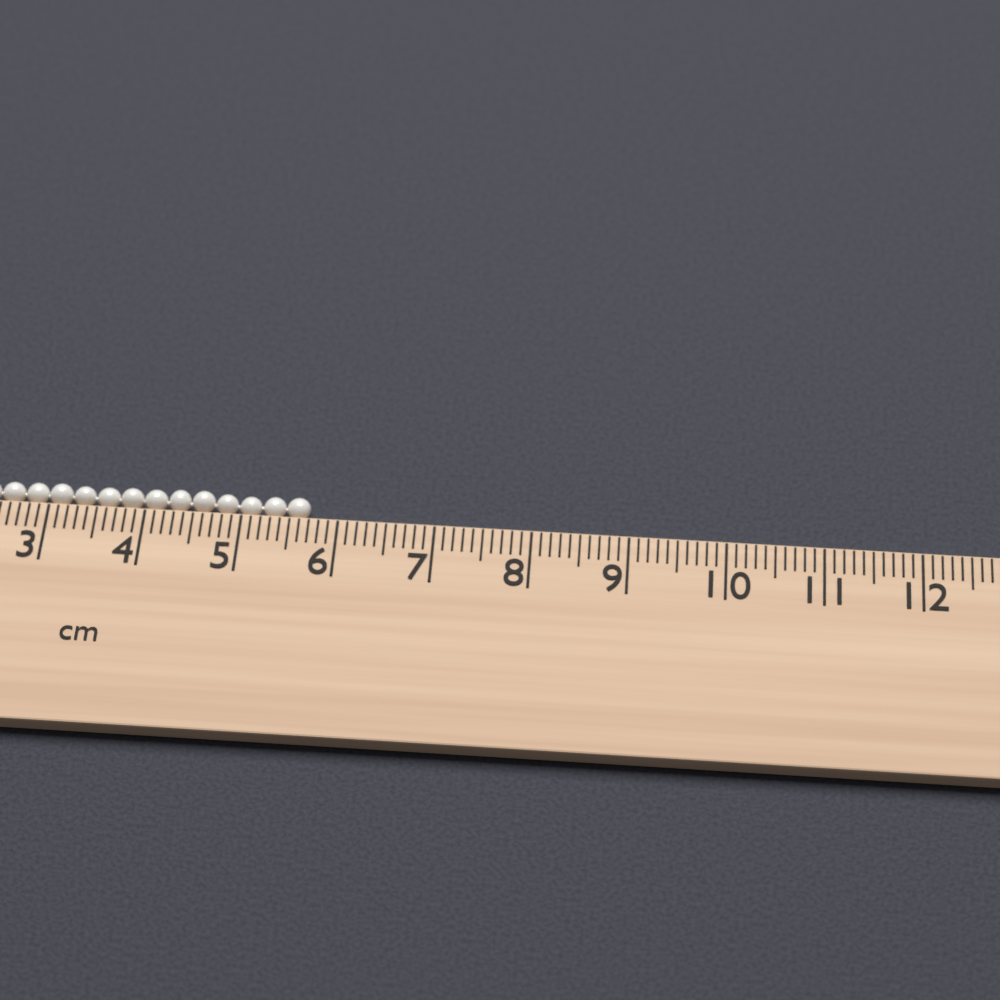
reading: 5.7 cm
